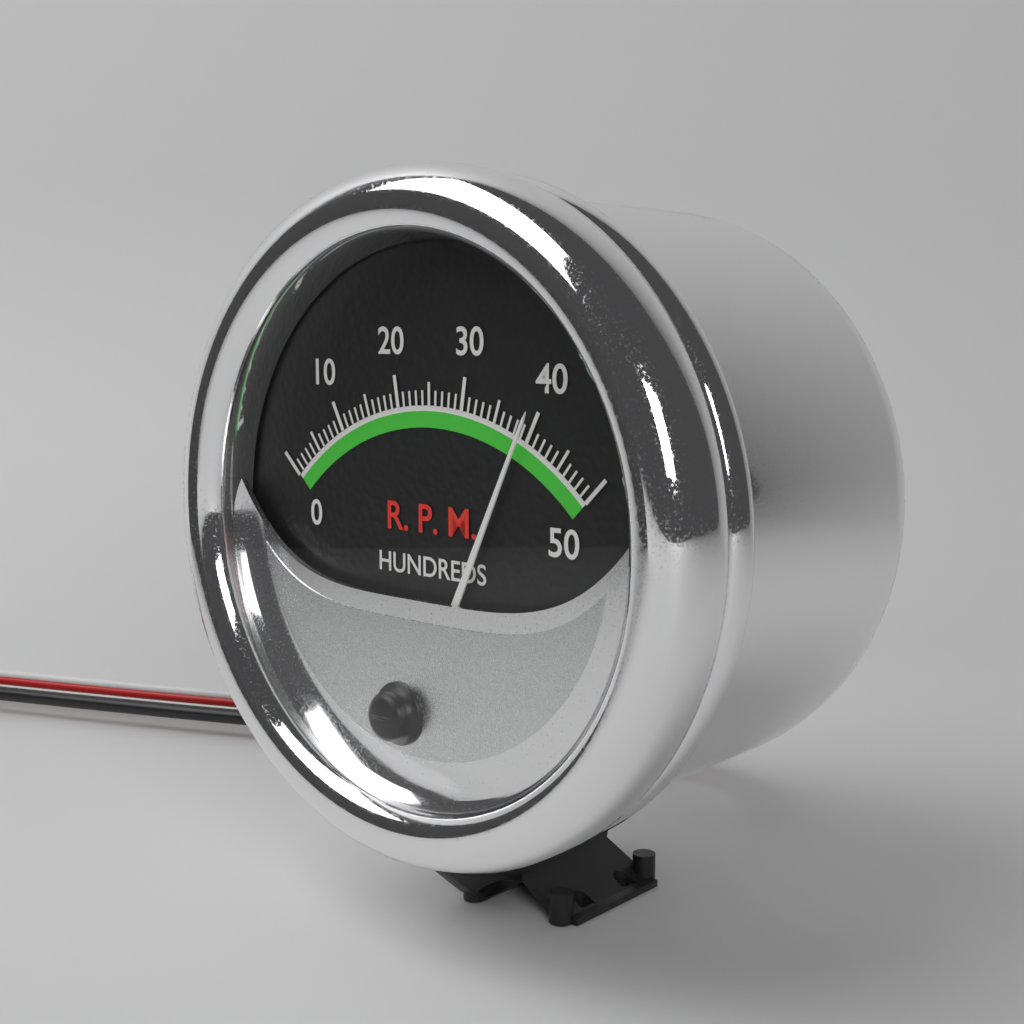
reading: 39 RPM x100
